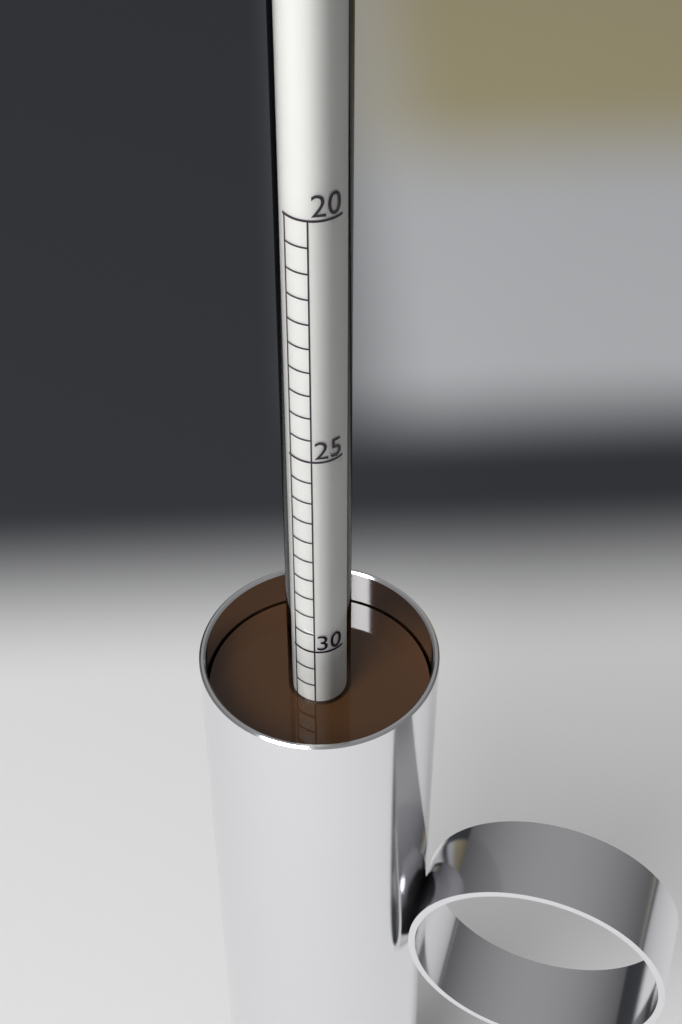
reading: 31.5 (no unit)
